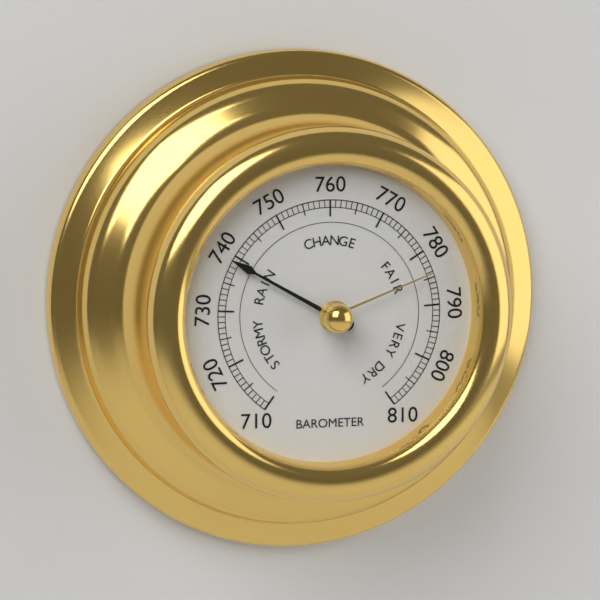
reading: 739 (no unit)
